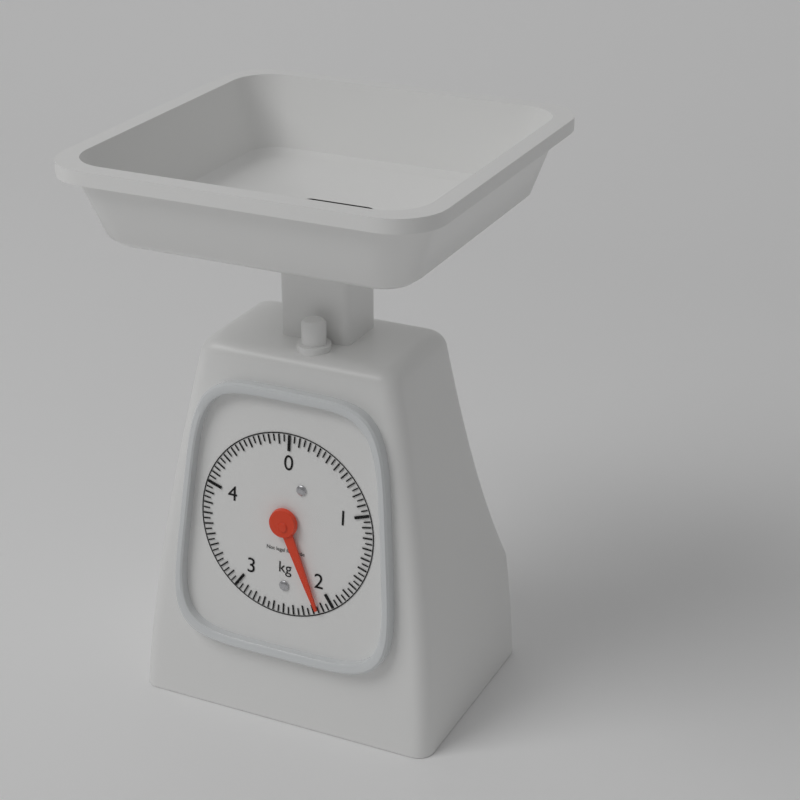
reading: 2.15 kg
